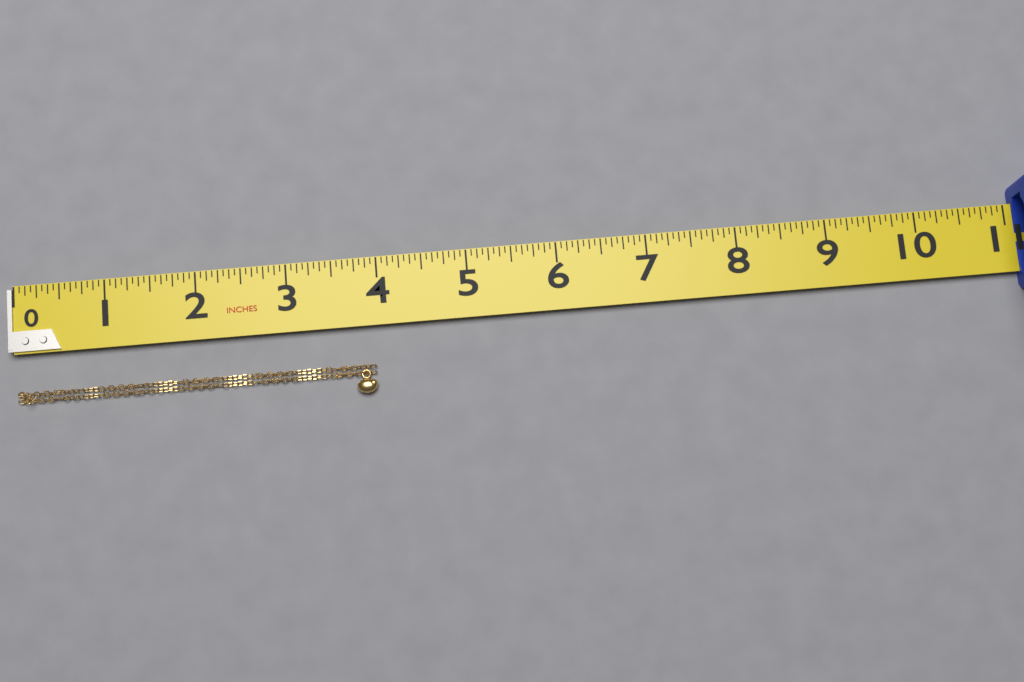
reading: 3.9375 in
